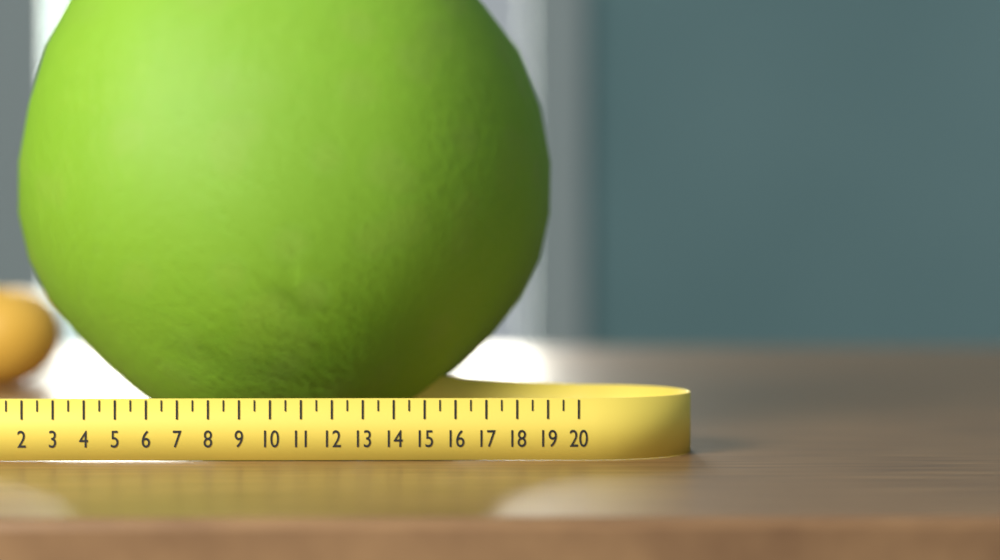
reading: 19.5 (no unit)
